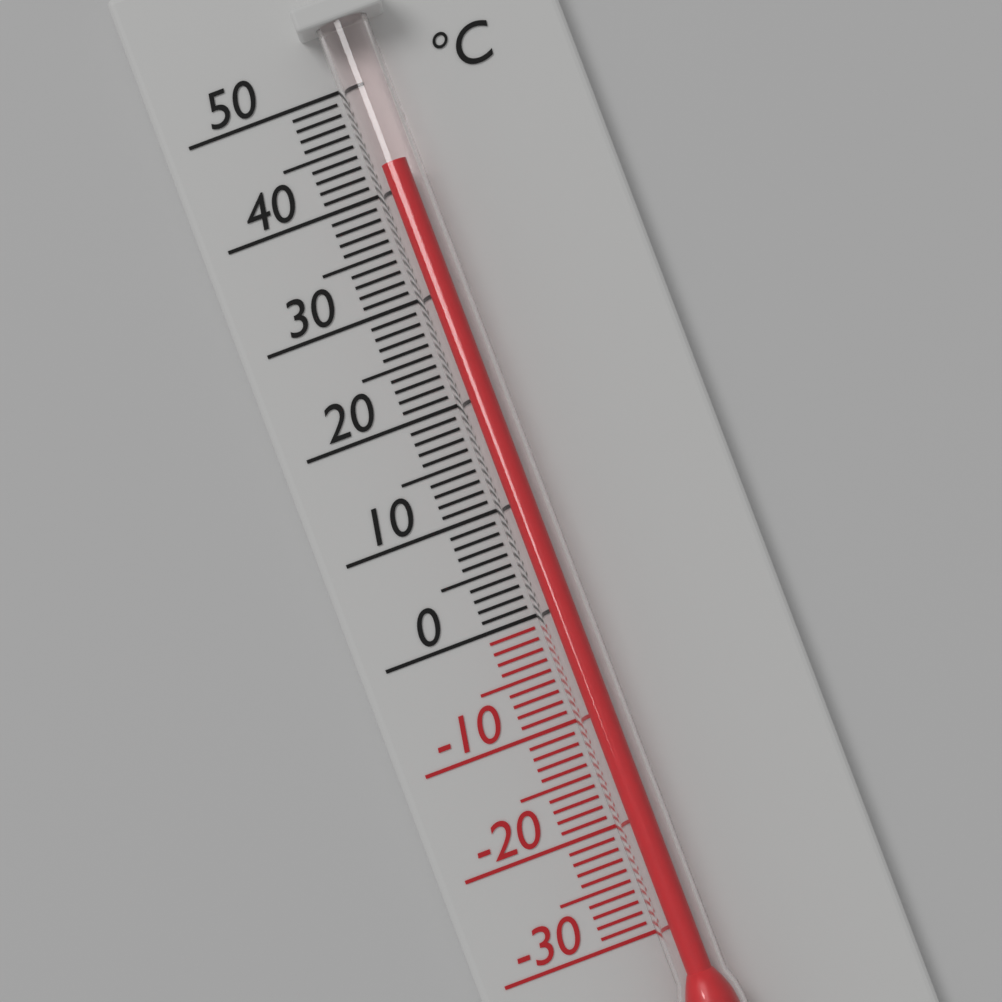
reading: 42 °C
